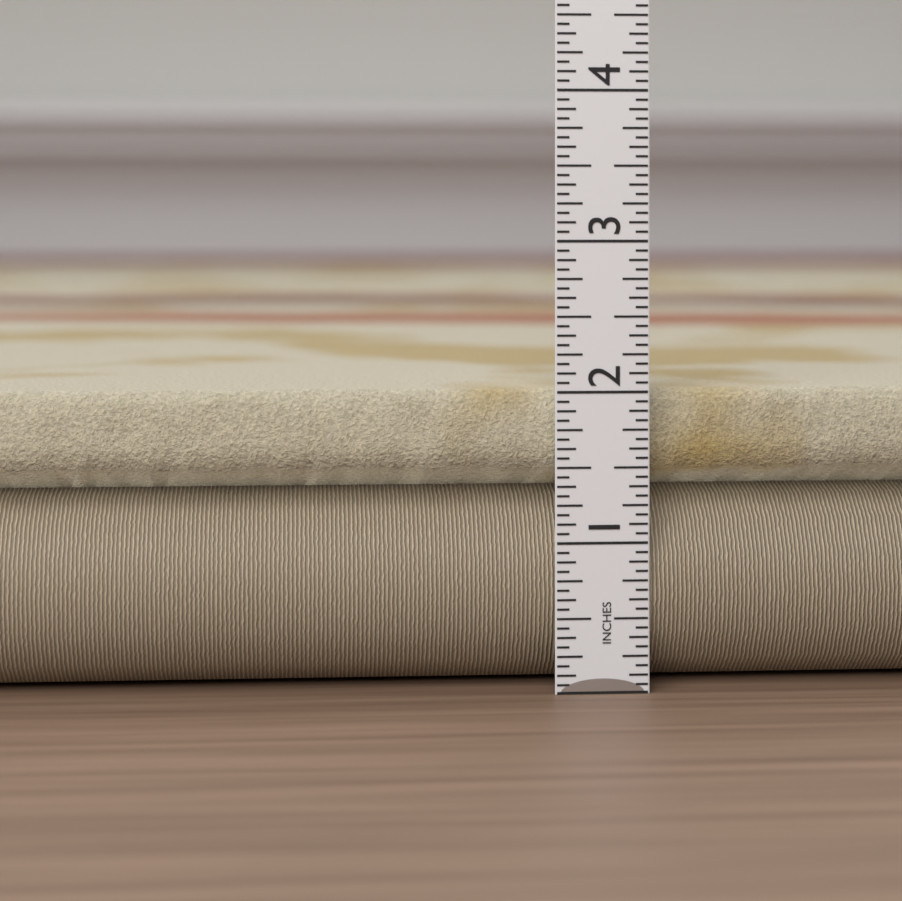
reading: 2.0000 in
